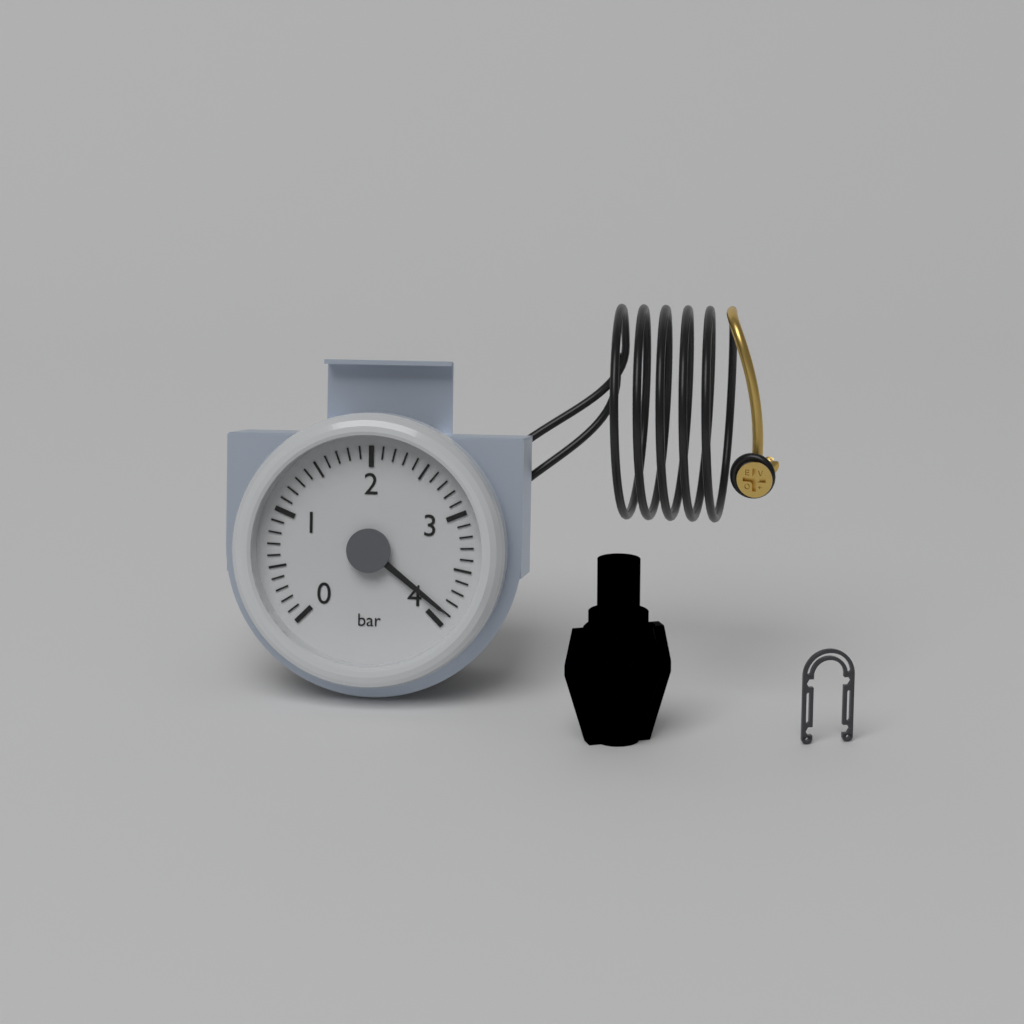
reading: 3.9 bar
